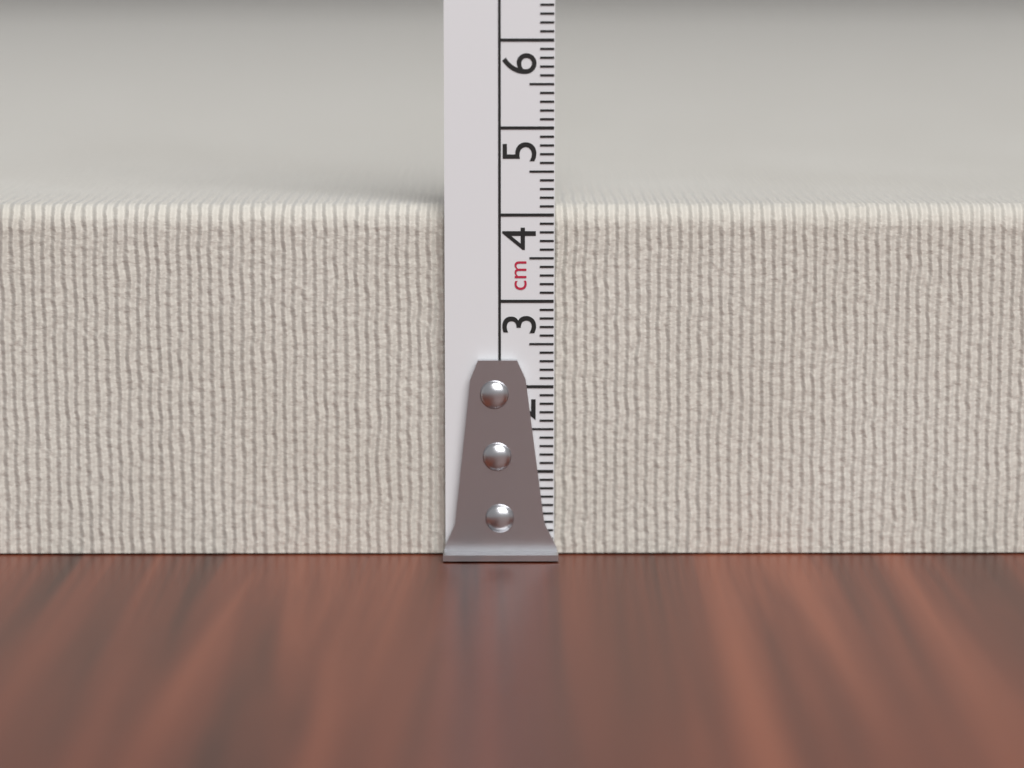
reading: 4.1 cm
